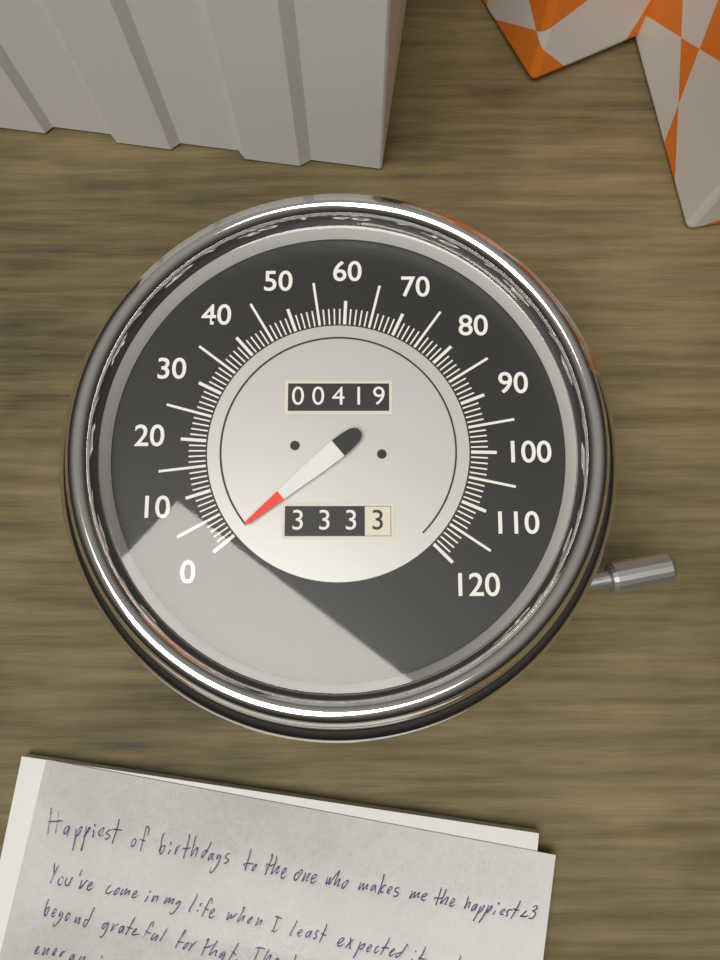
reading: 0 (no unit)
